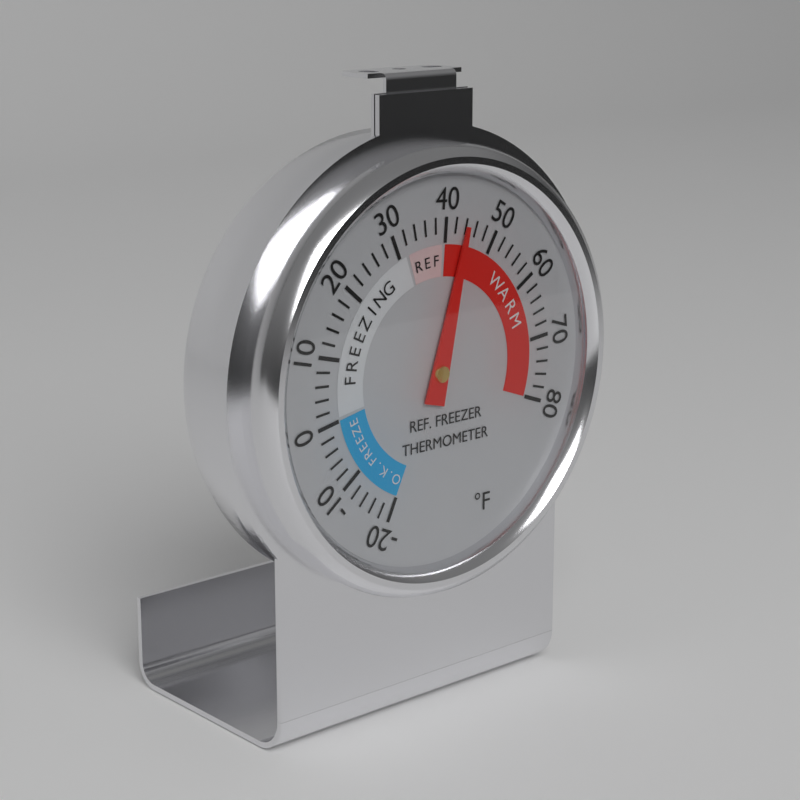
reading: 44 °F
